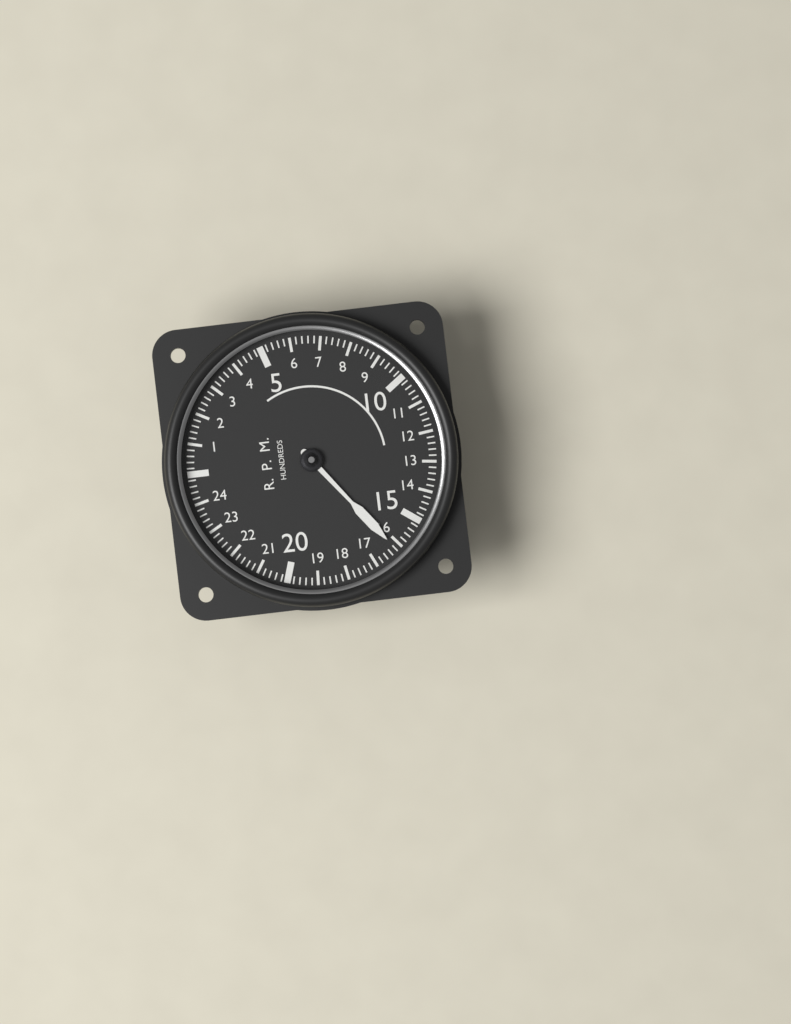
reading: 16.2 RPM x100
